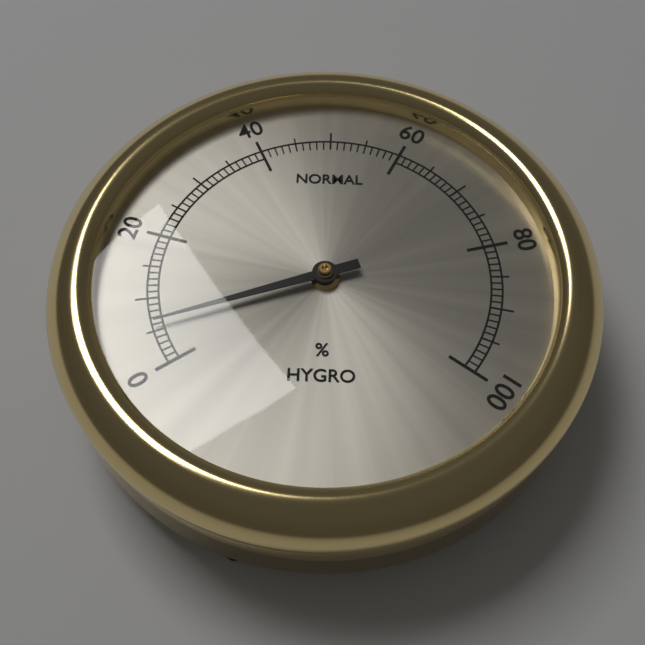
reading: 6 %
